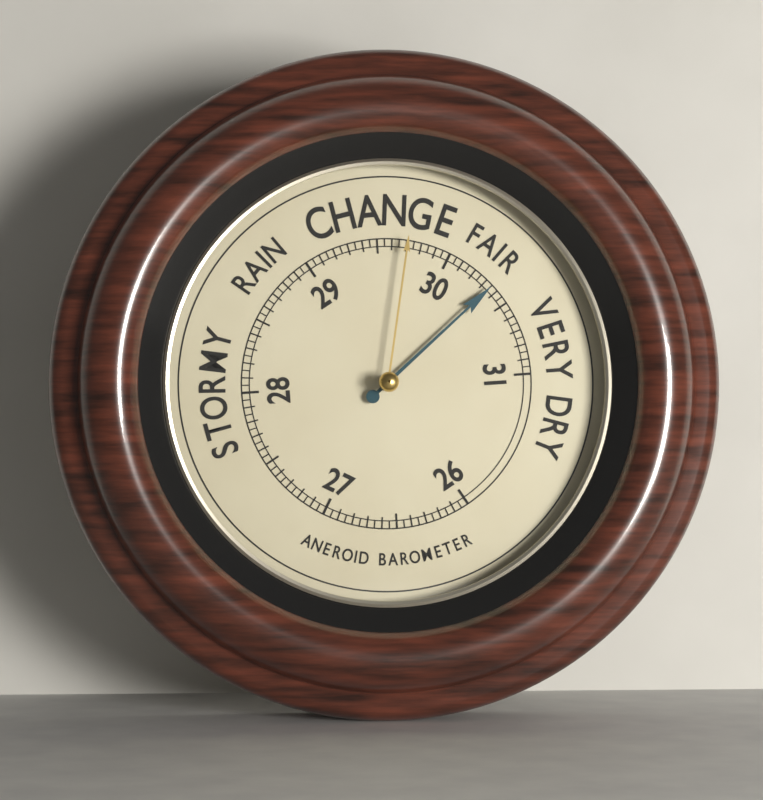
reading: 30.35 (no unit)
